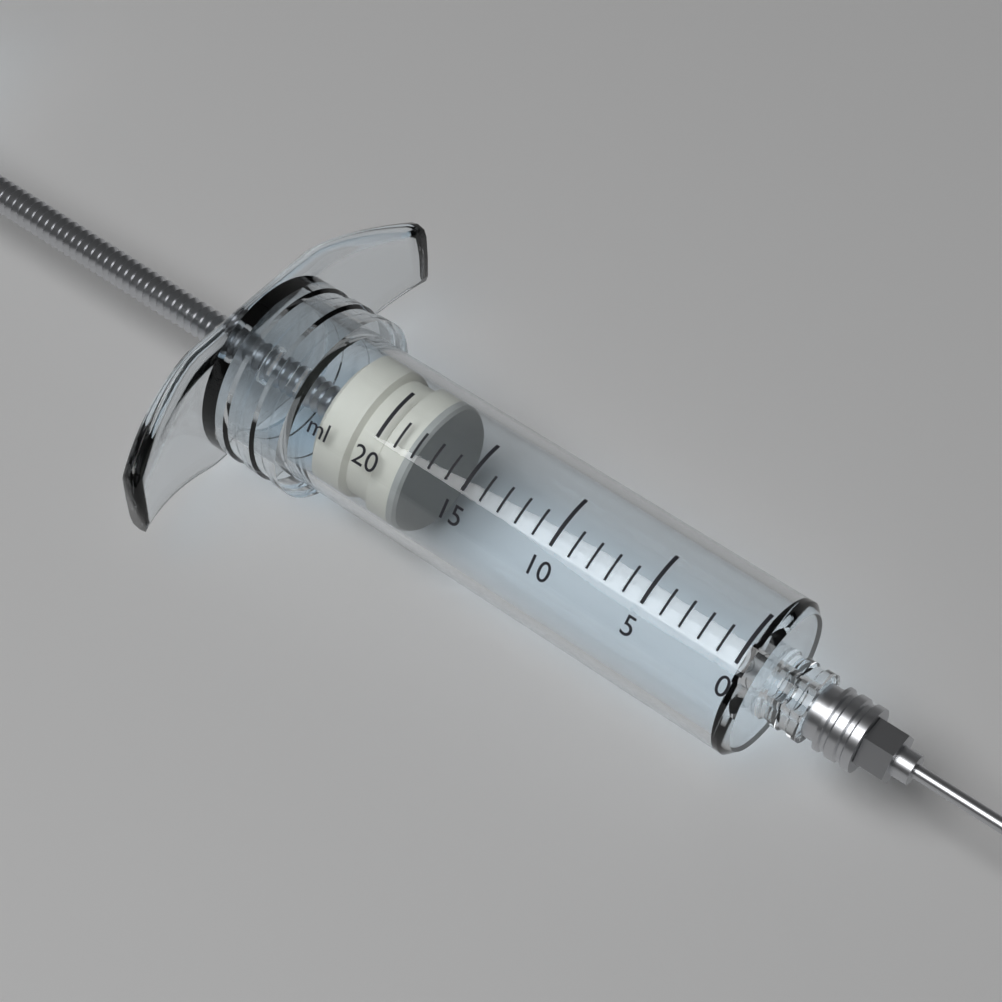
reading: 18 ml
